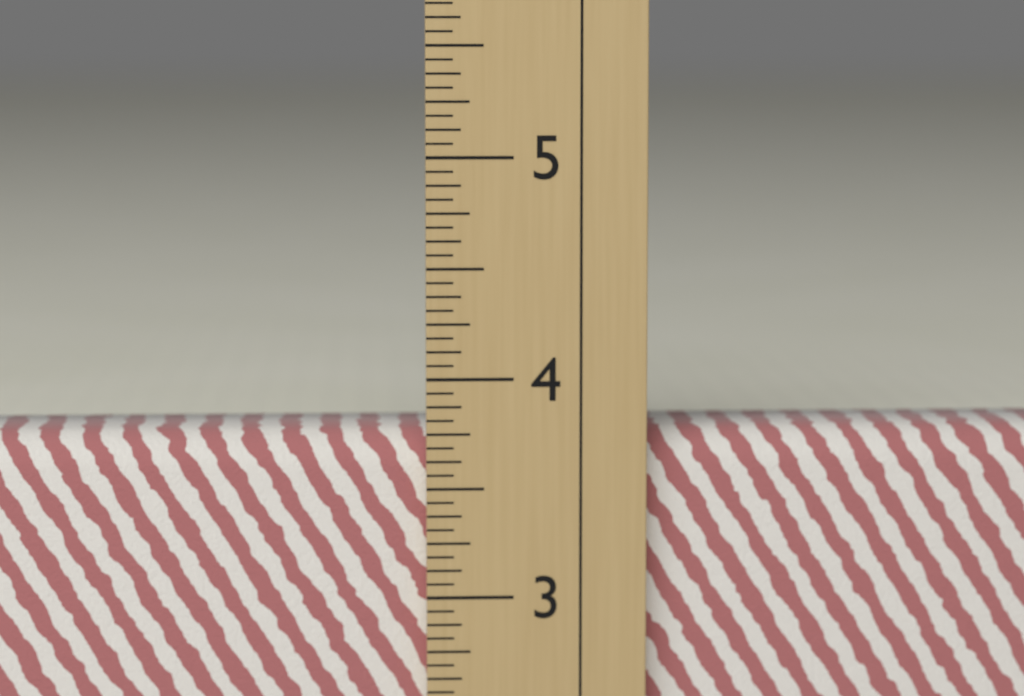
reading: 3.7500 in
